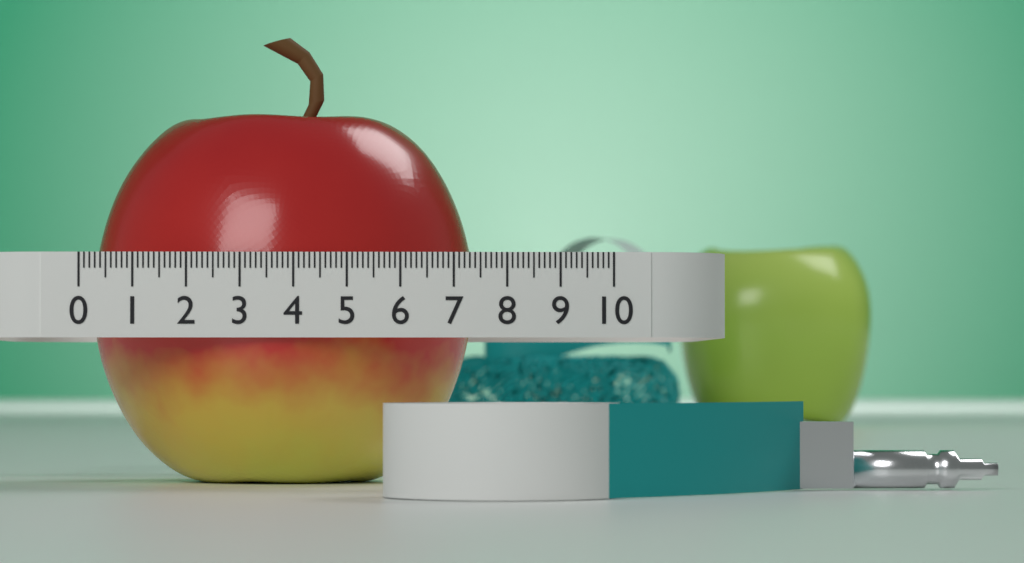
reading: 7.4 (no unit)
